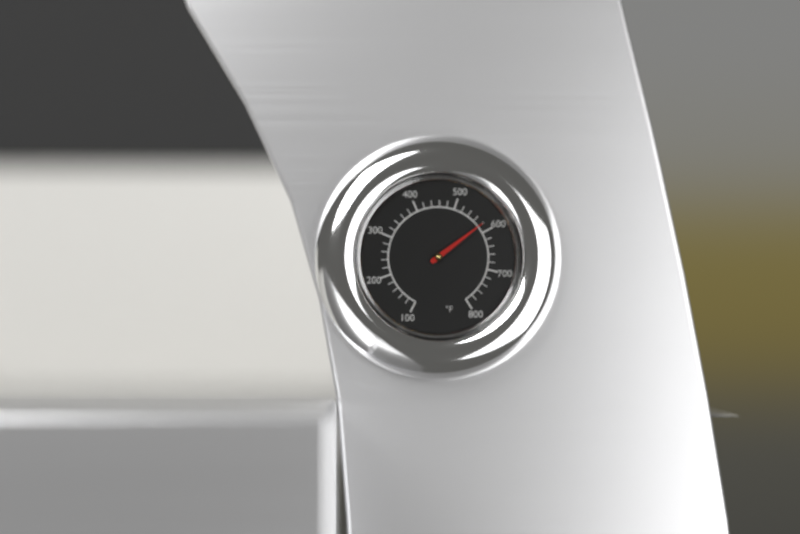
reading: 580 °F
